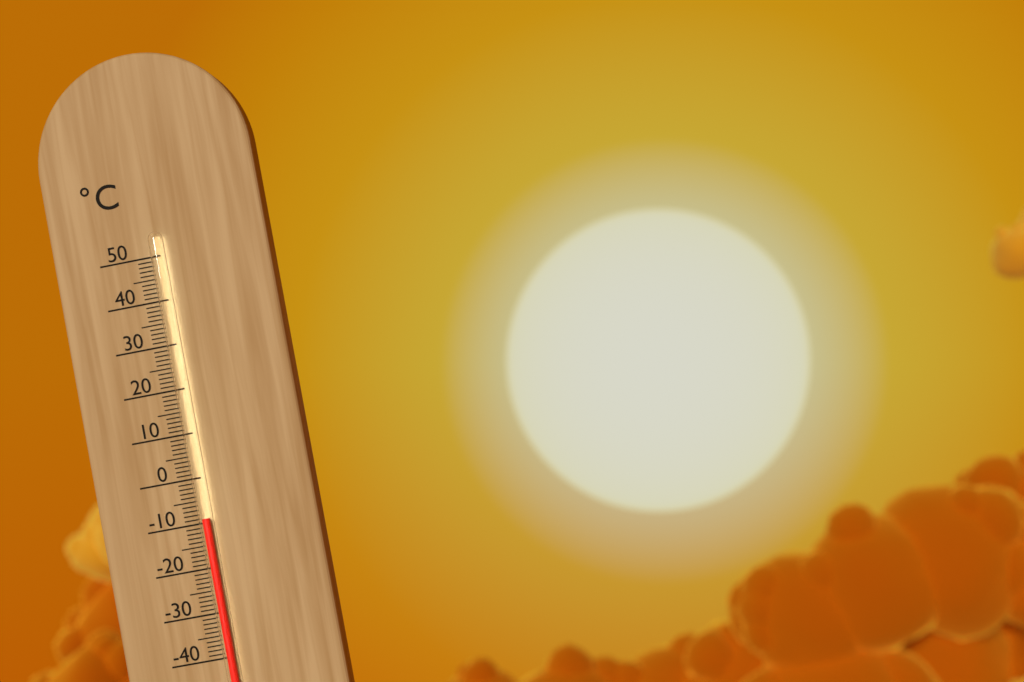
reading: -9 °C
